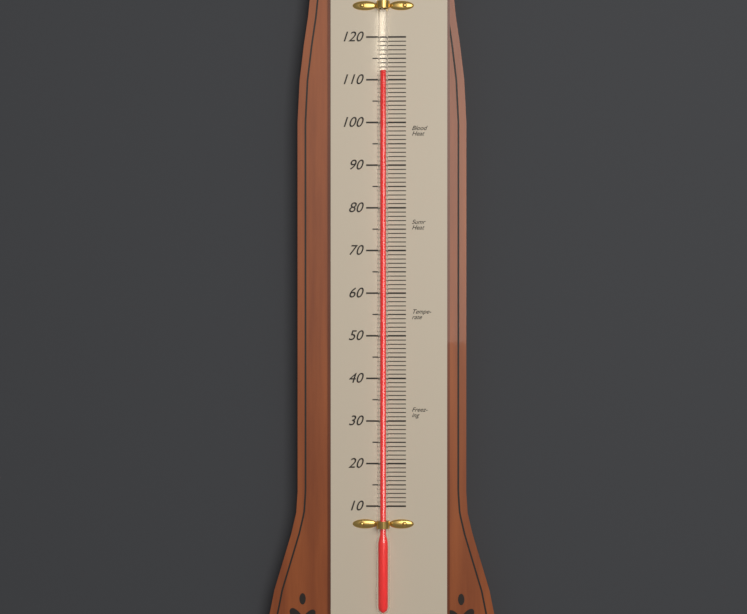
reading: 112 (no unit)
